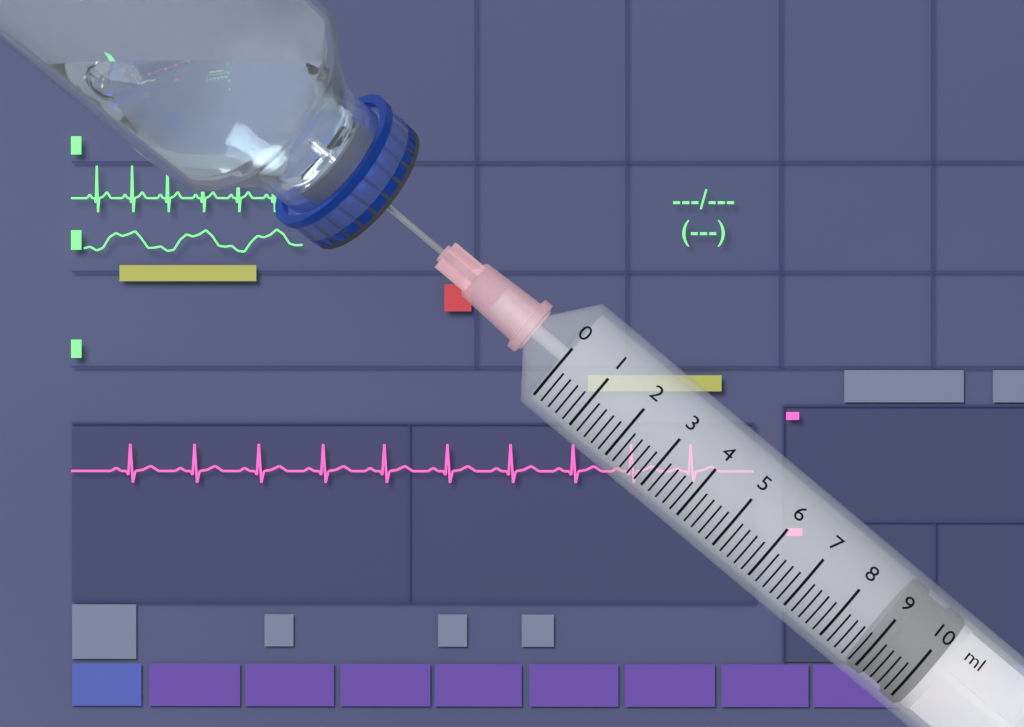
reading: 8.8 ml
